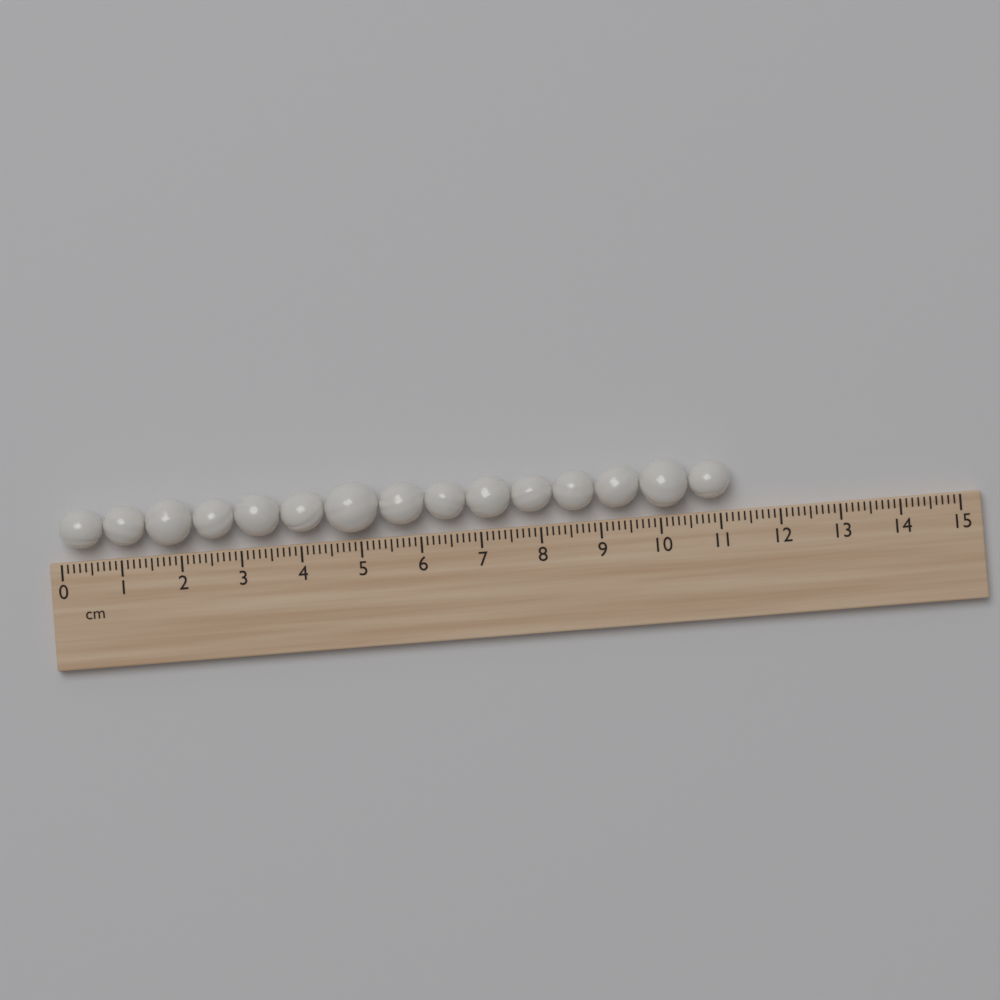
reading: 11.2 cm
